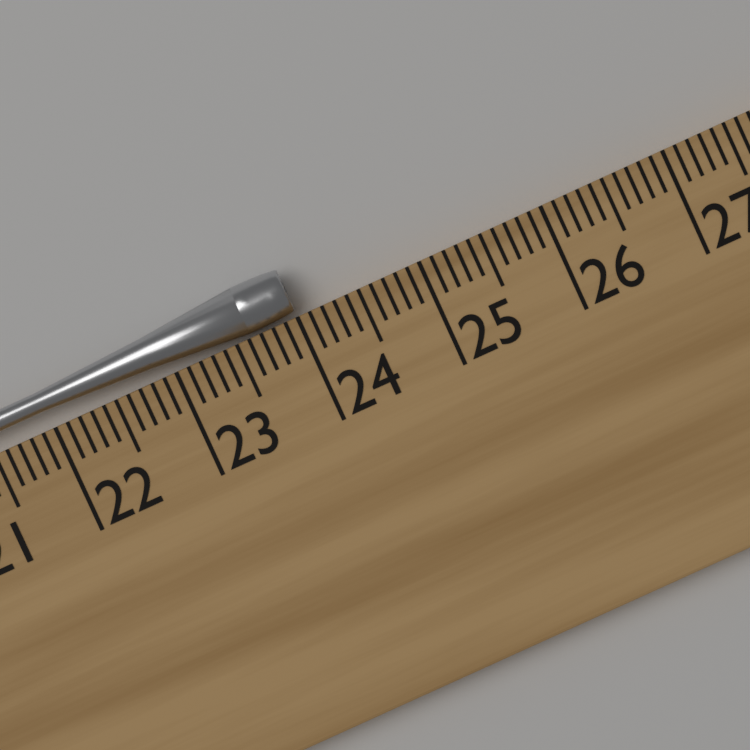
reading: 24.0 cm
